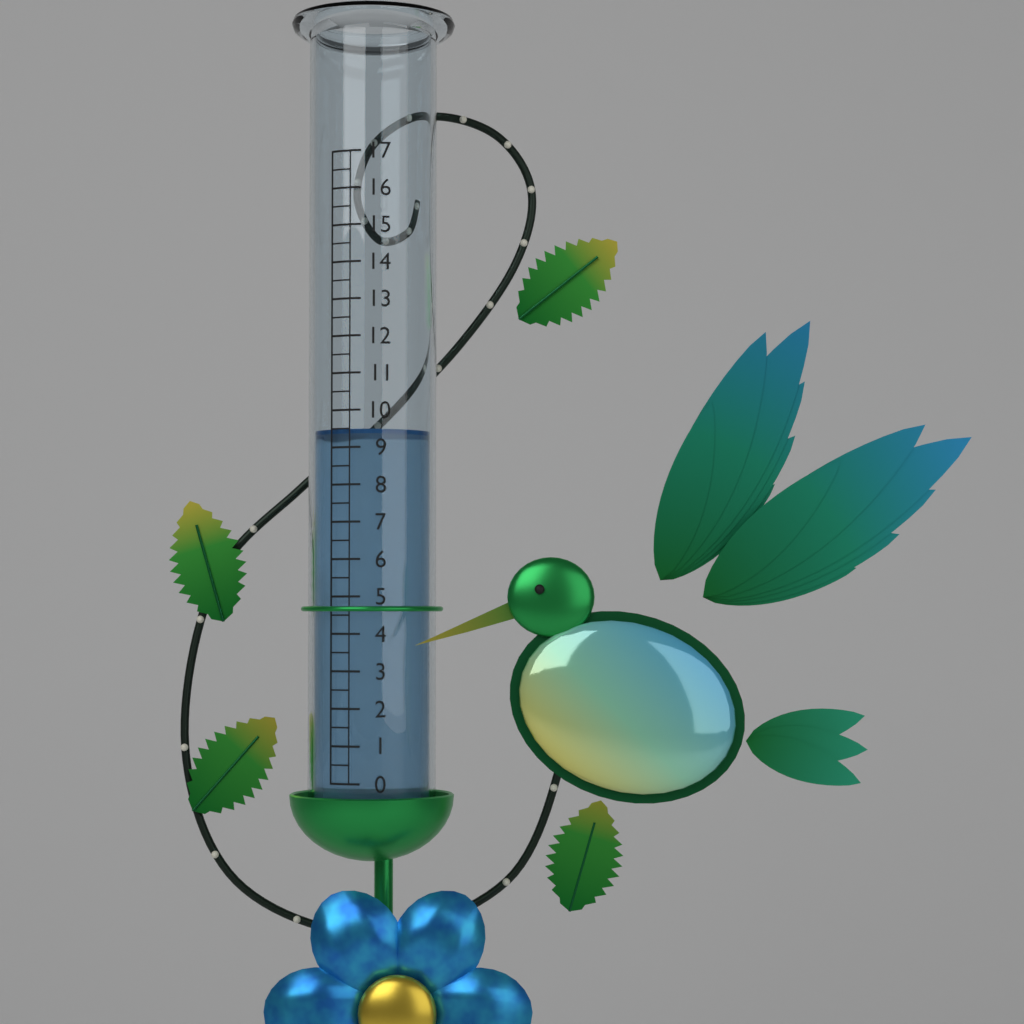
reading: 9.5 (no unit)
